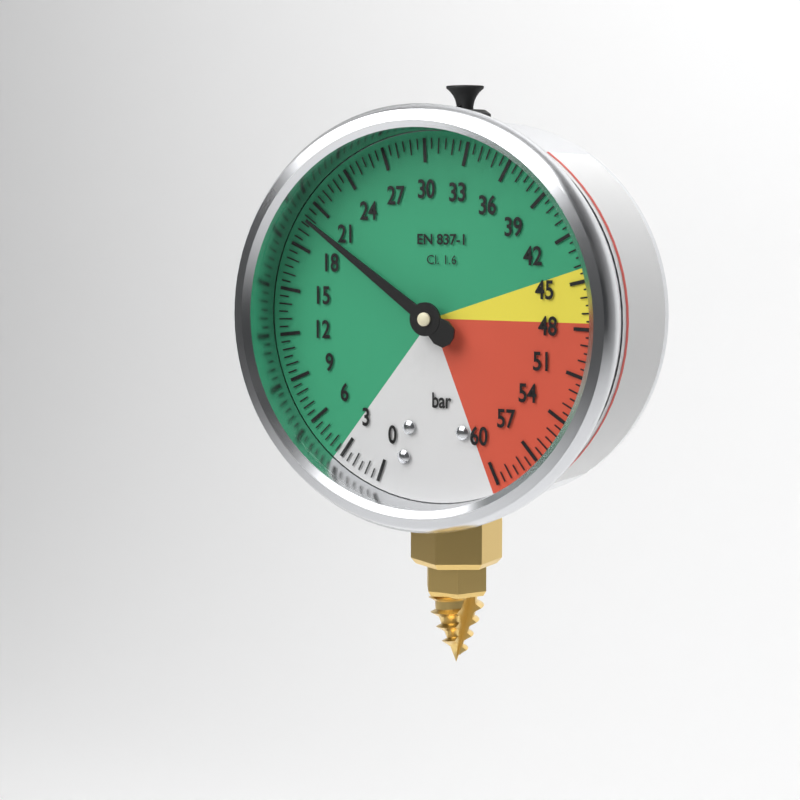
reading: 20.0 bar
